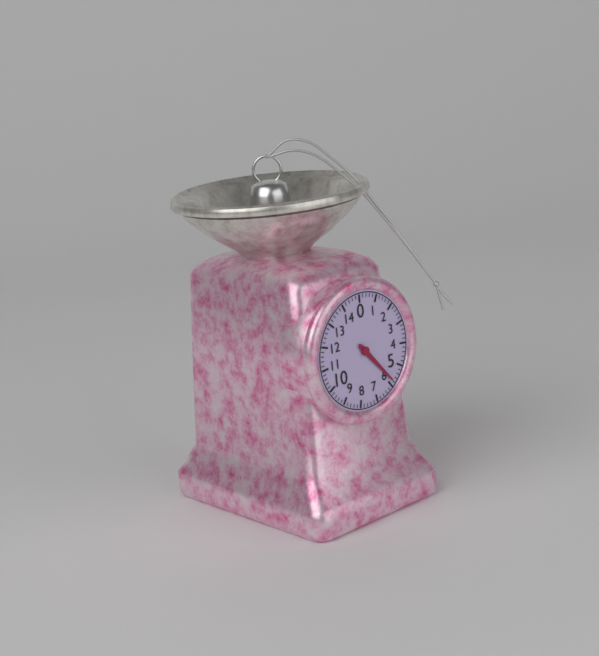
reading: 5.8 (no unit)
